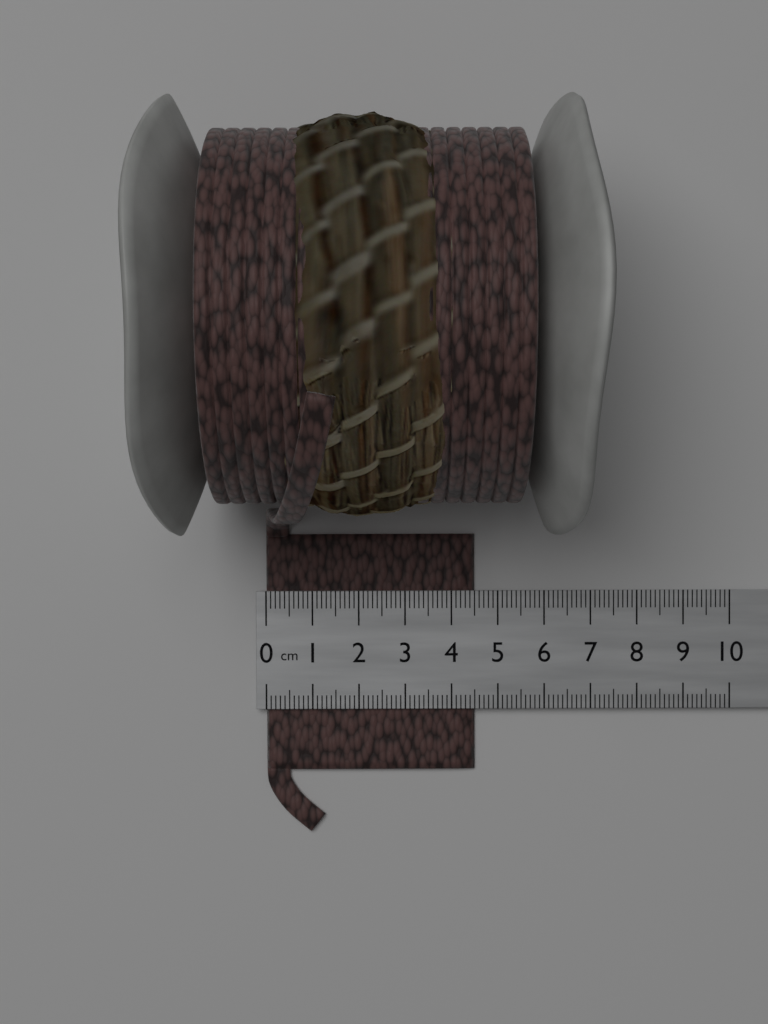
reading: 4.5 cm
